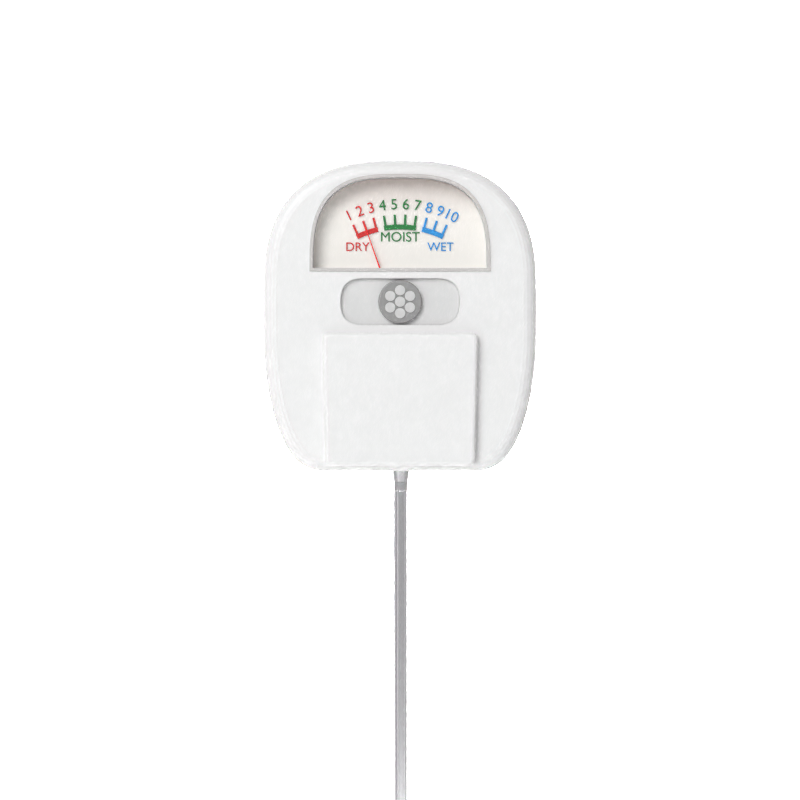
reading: 2 (no unit)
